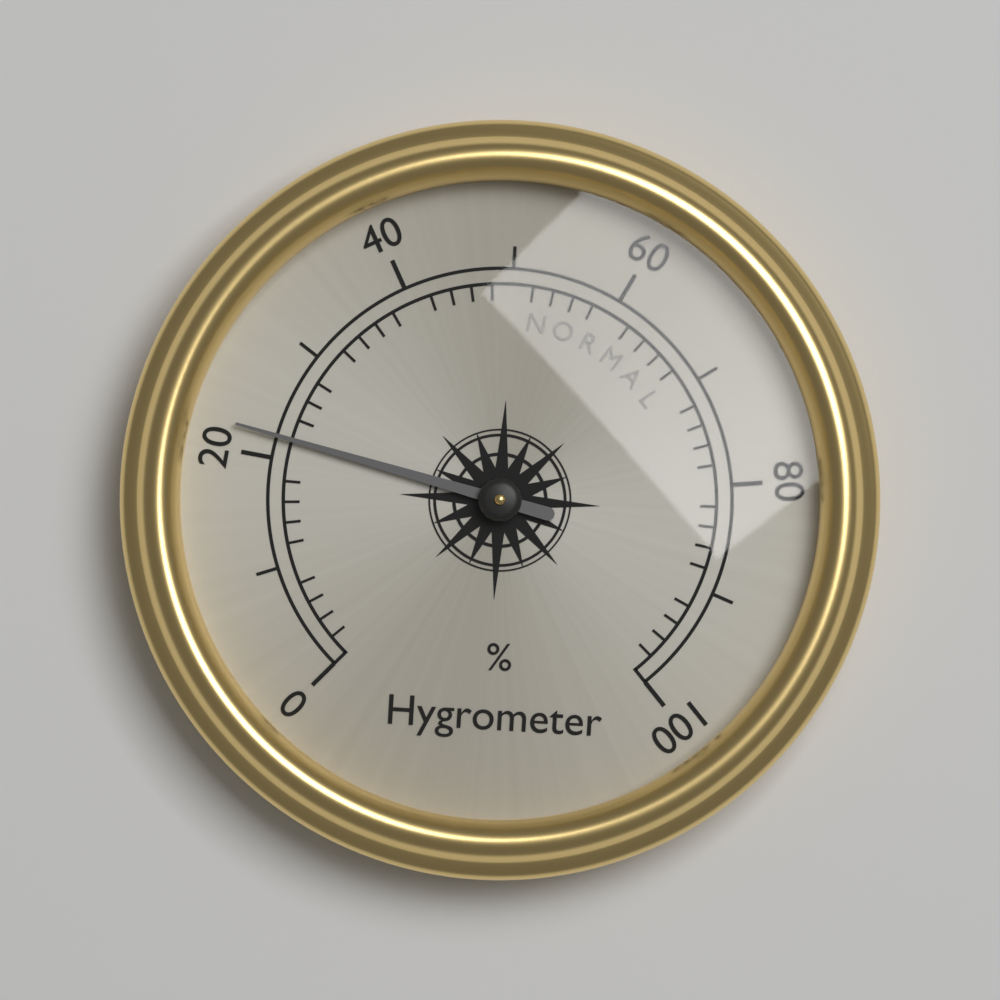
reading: 22 %
